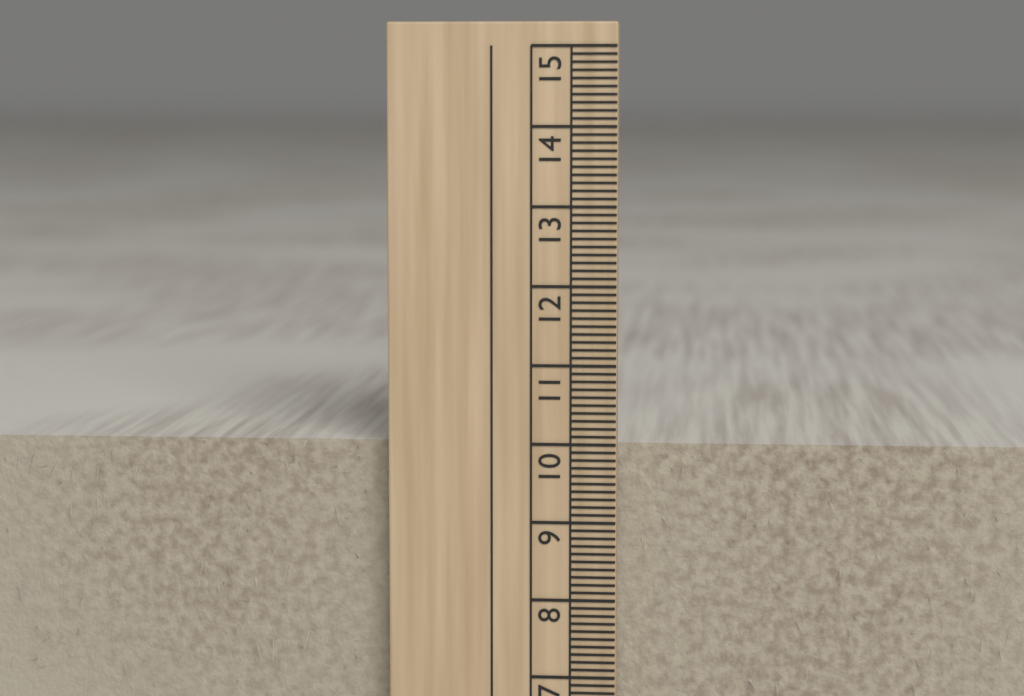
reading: 10.0 cm
